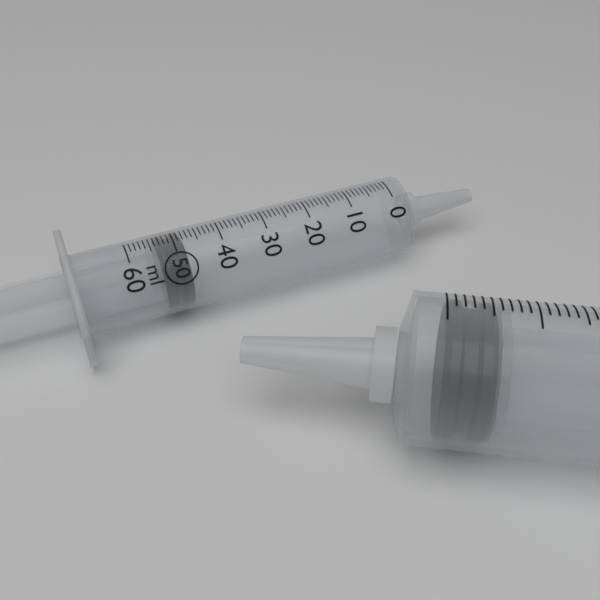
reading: 48 ml
